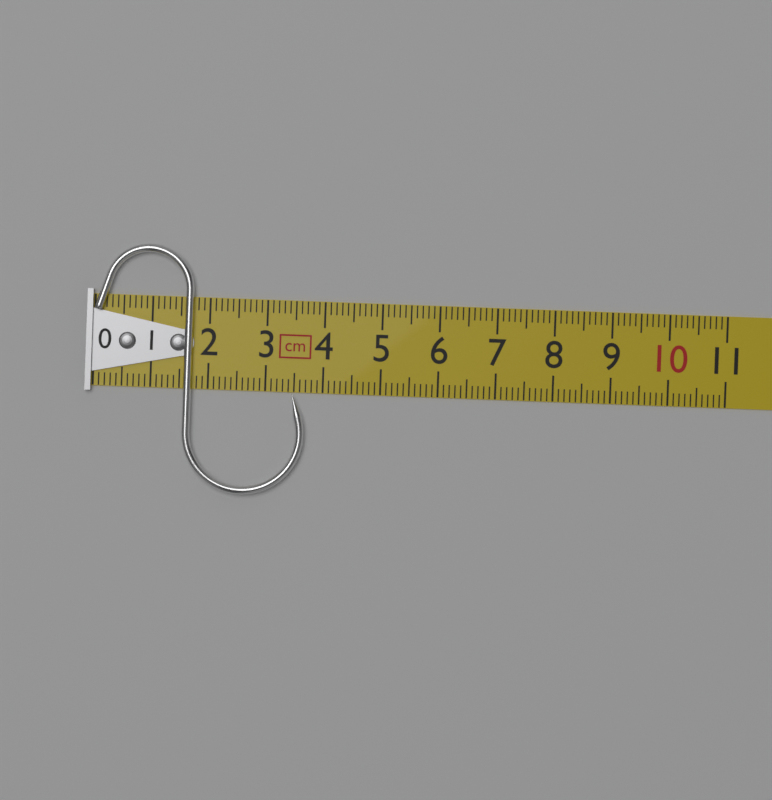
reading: 3.7 cm
